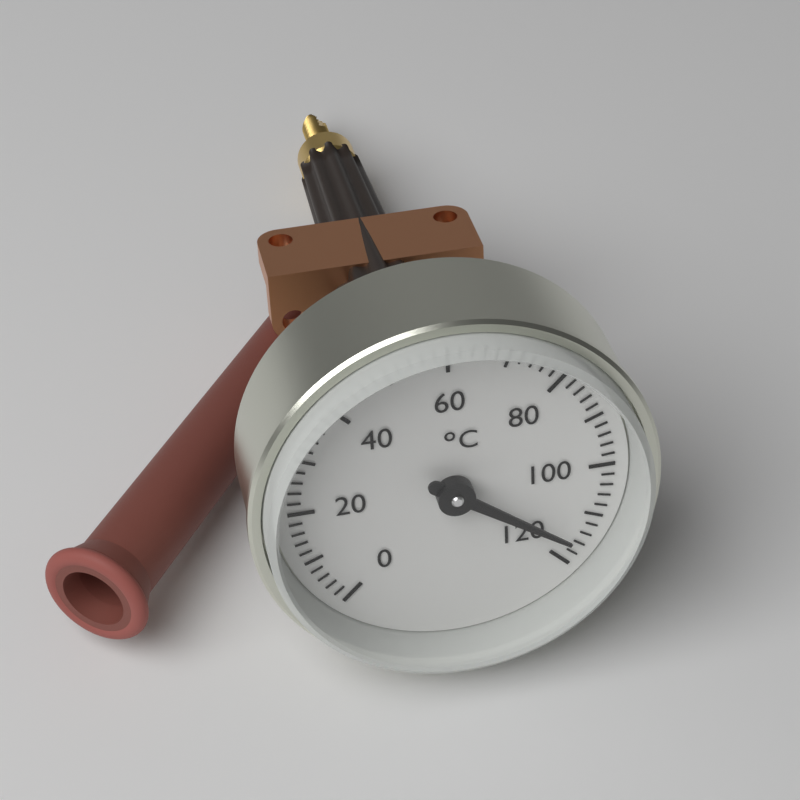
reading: 116 °C
